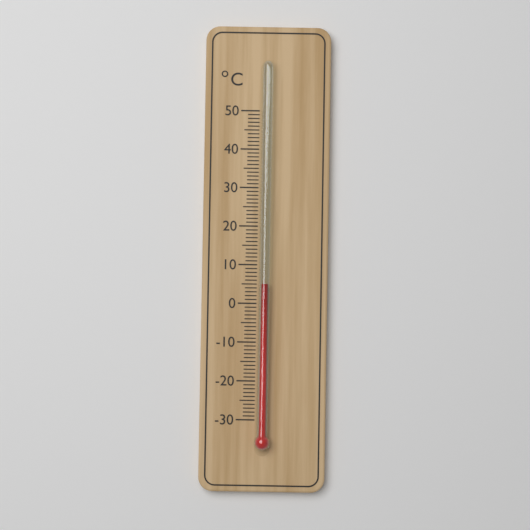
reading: 5 °C
